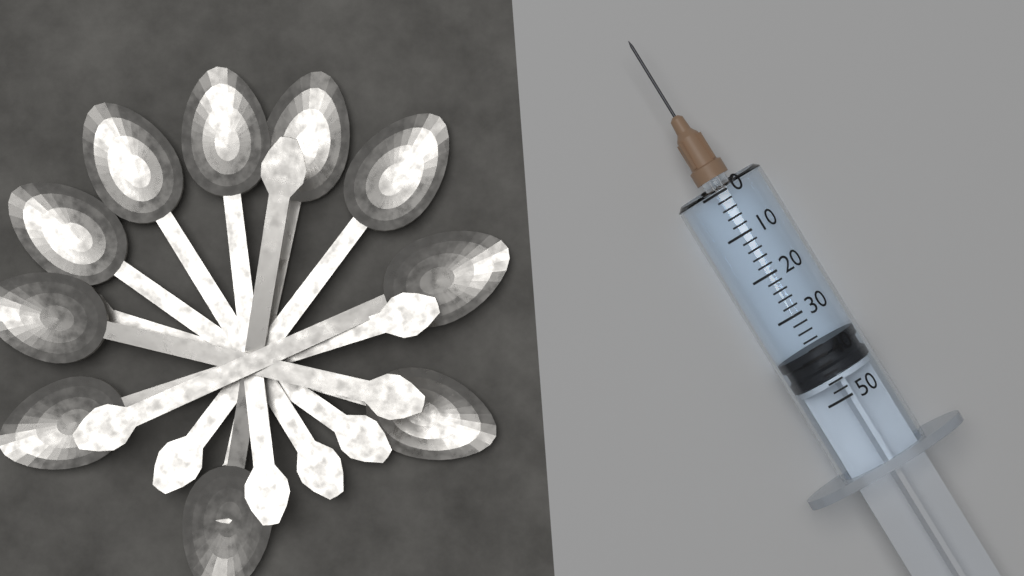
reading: 38 (no unit)
